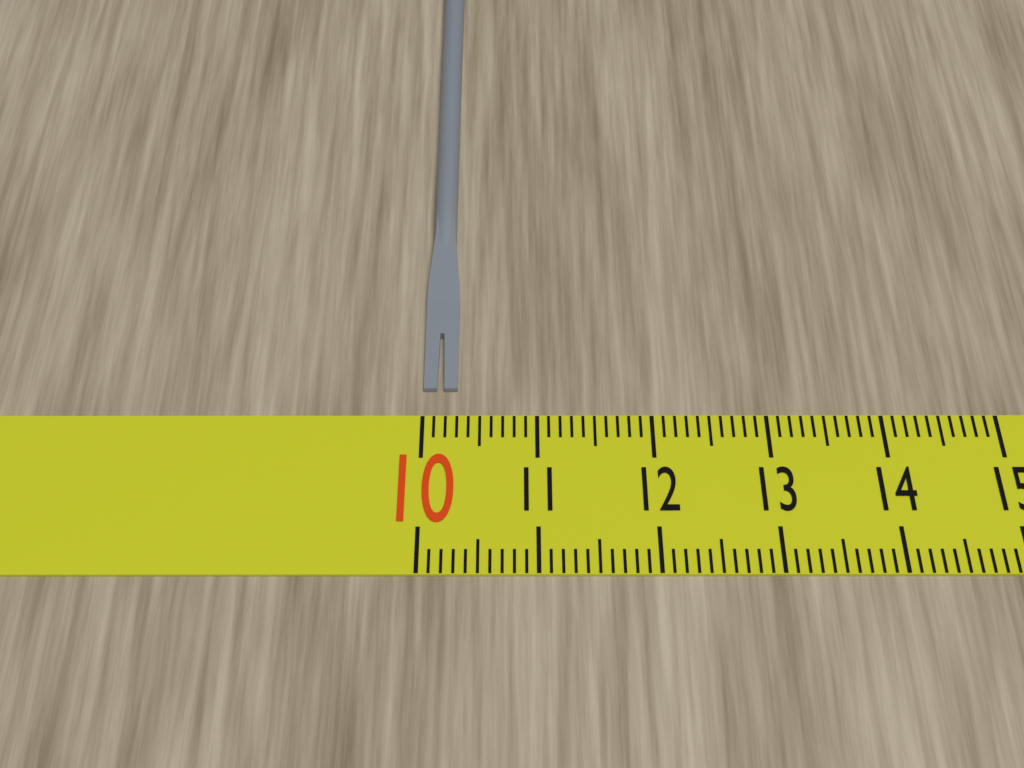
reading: 10.3 (no unit)
